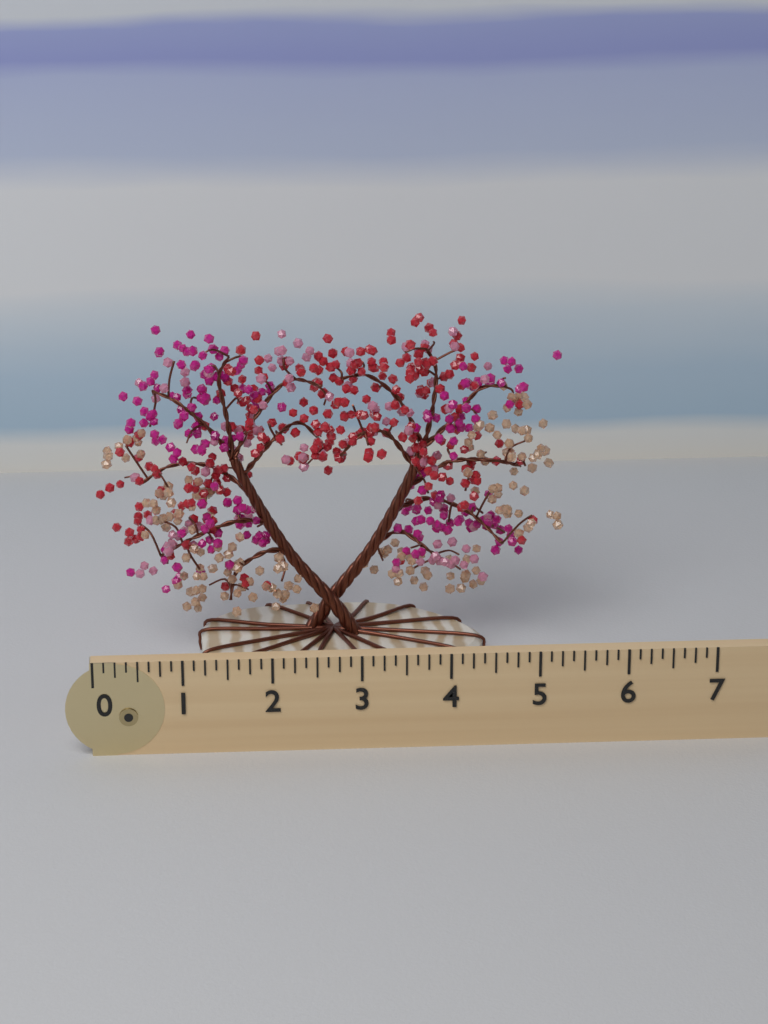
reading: 5.500 (no unit)
